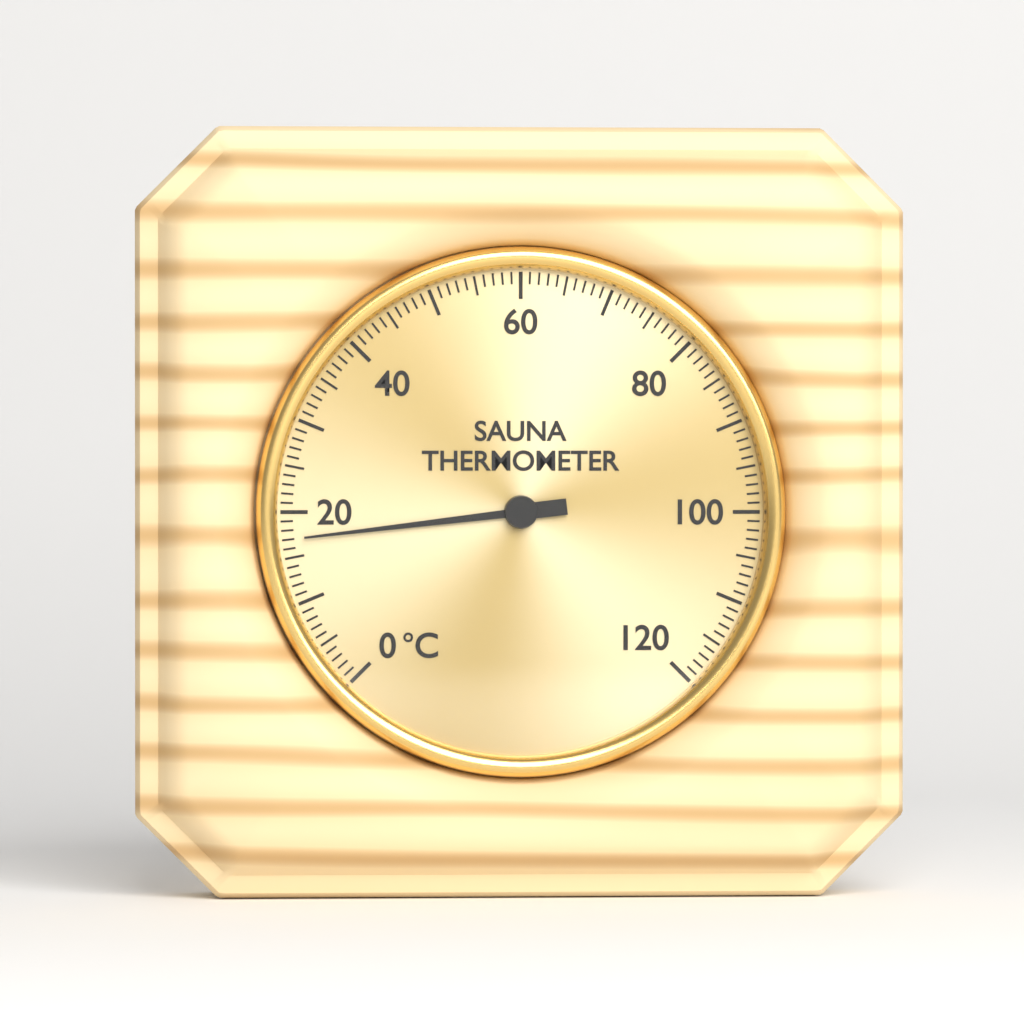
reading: 17 °C
